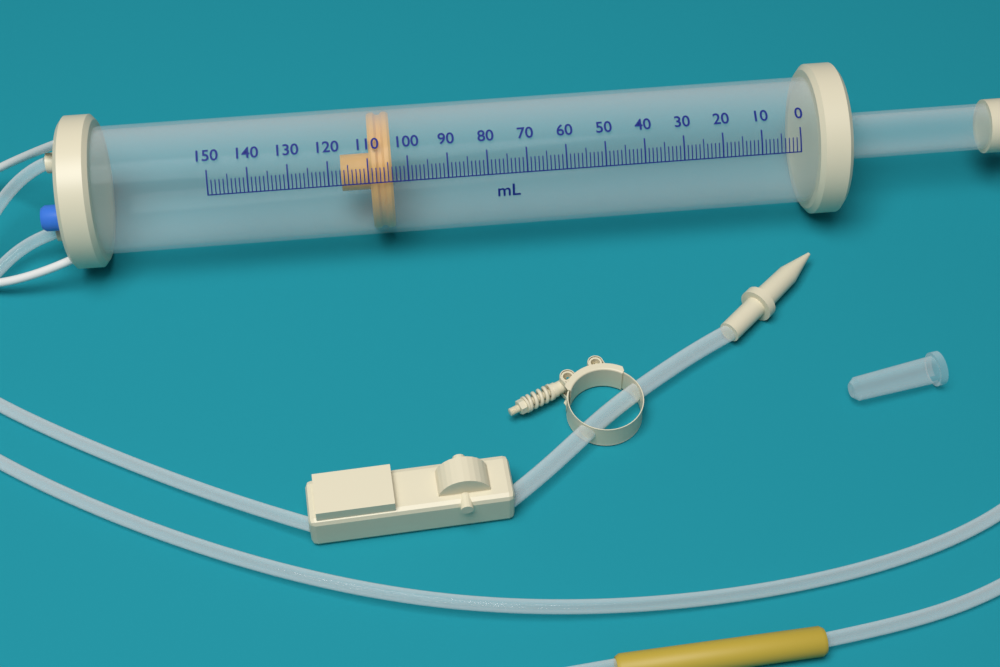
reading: 104 ml
